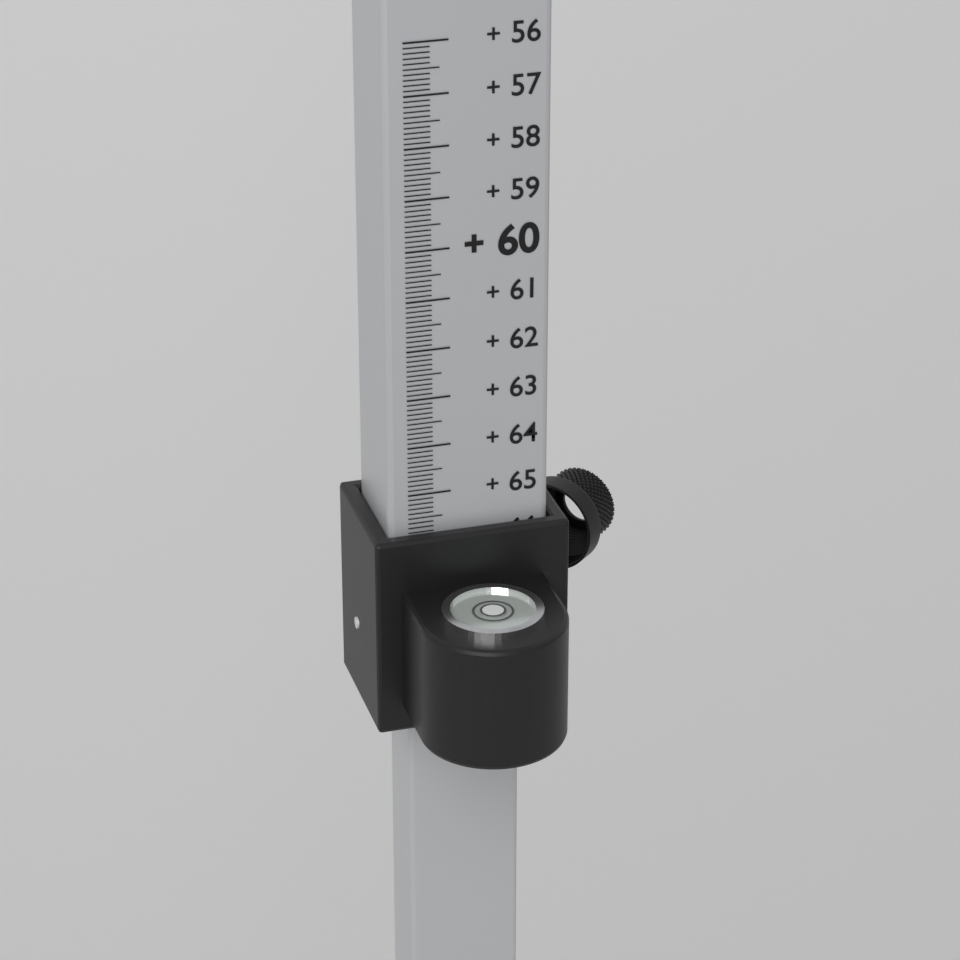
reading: 65.8 (no unit)
